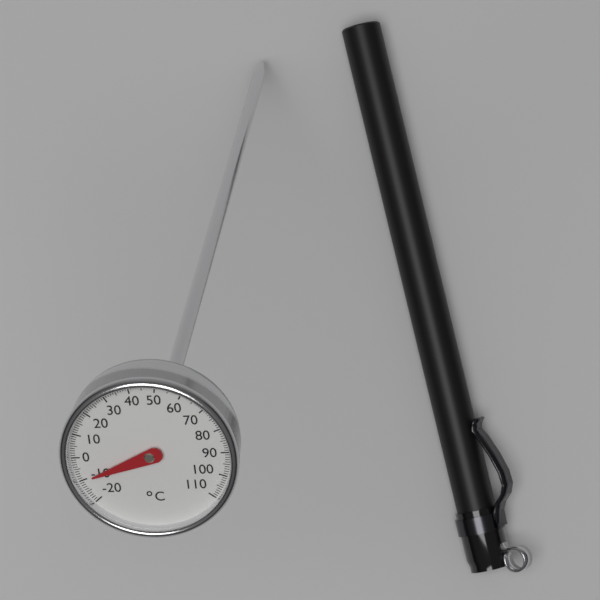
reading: -10 °C
